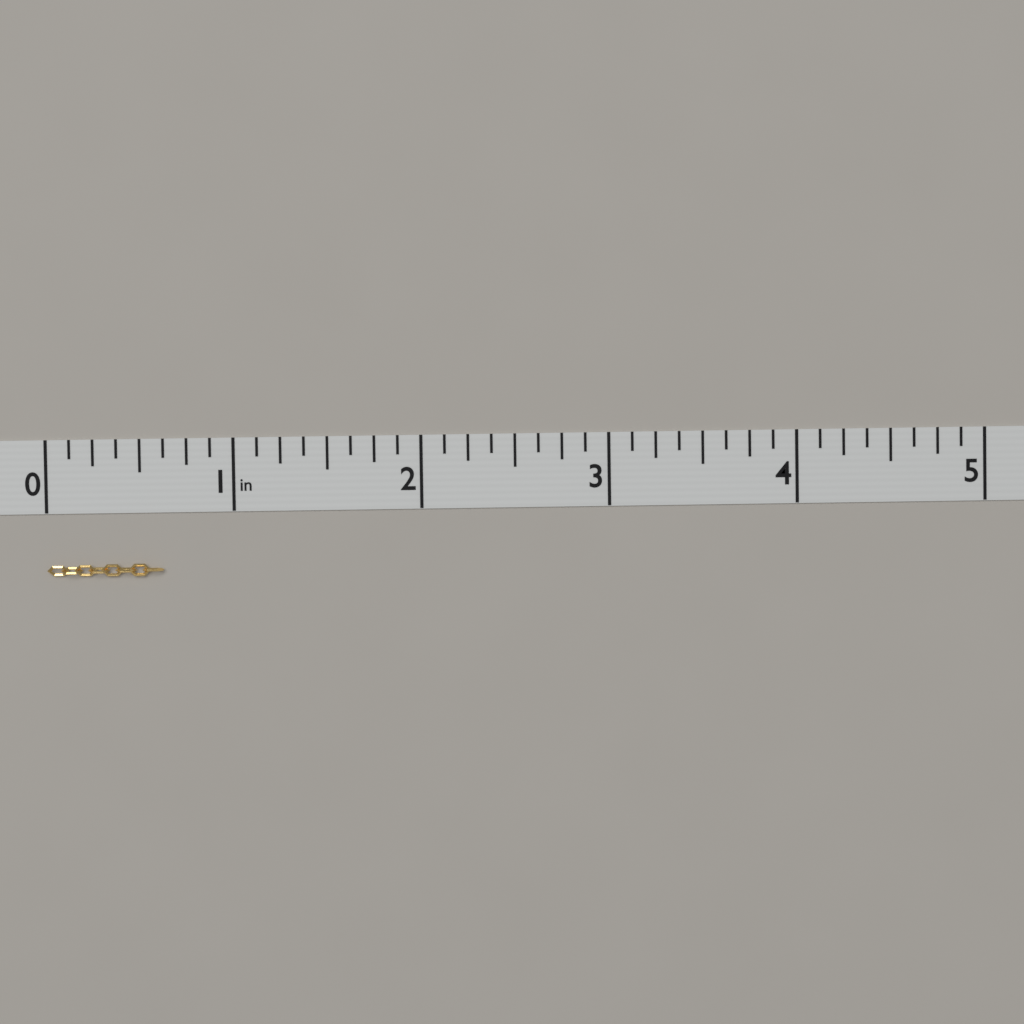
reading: 0.625 in
